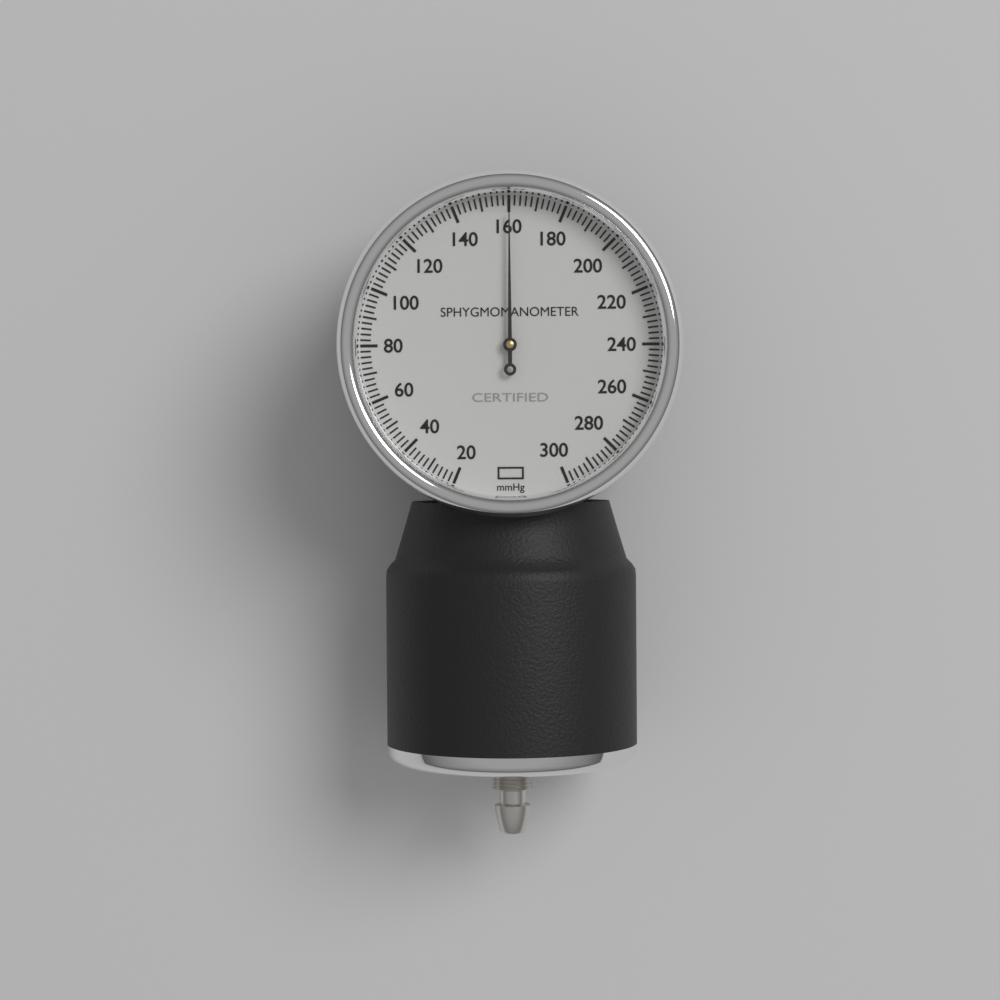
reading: 160 mmHg
